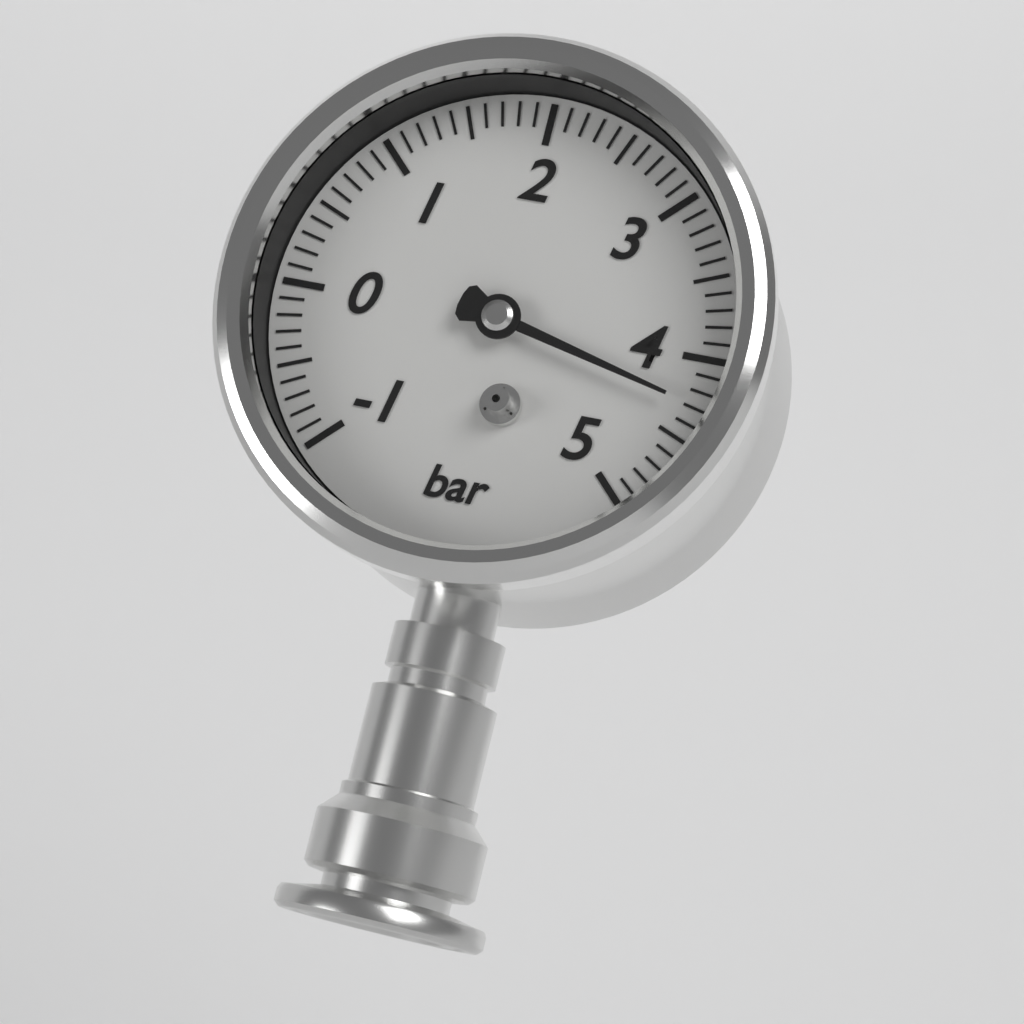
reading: 4.3 bar
